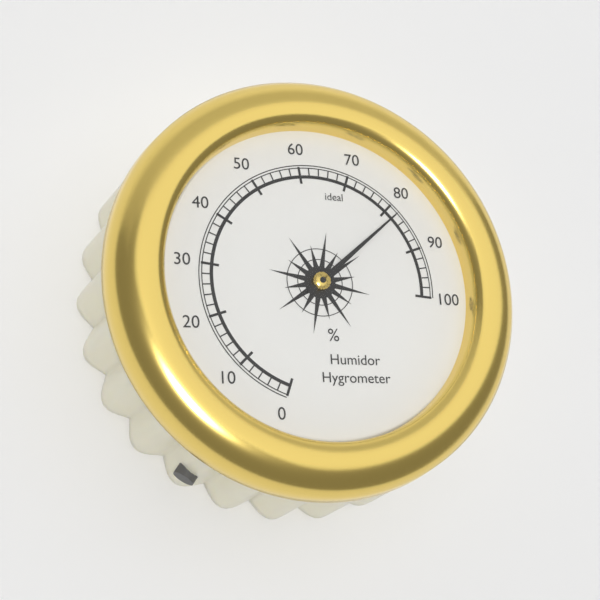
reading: 82 %
